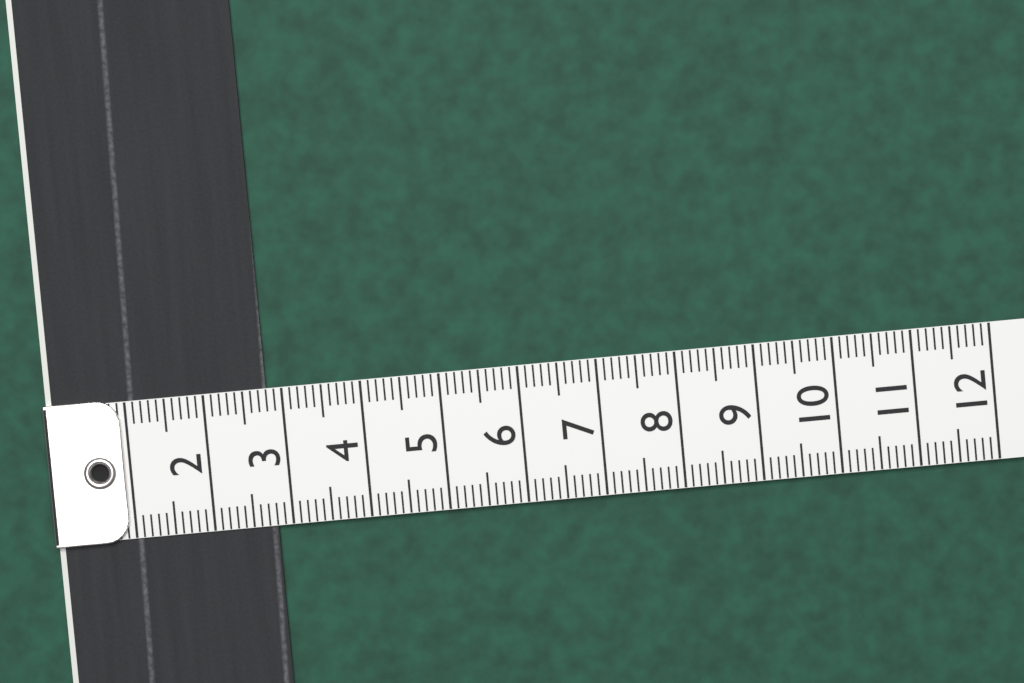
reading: 2.8 (no unit)
